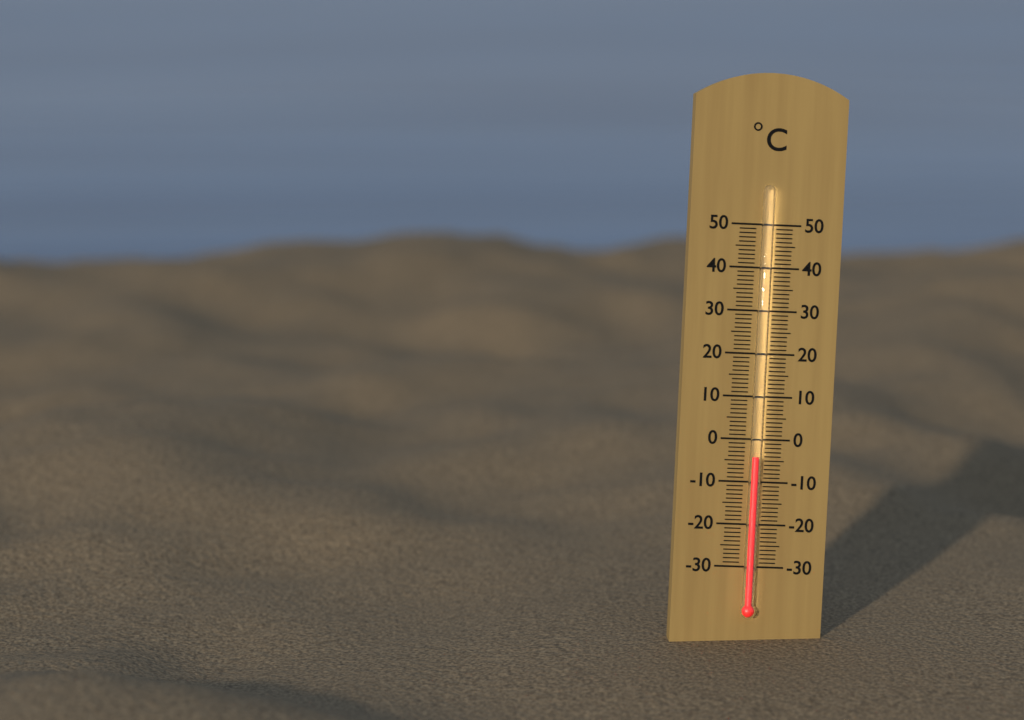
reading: -4 °C
